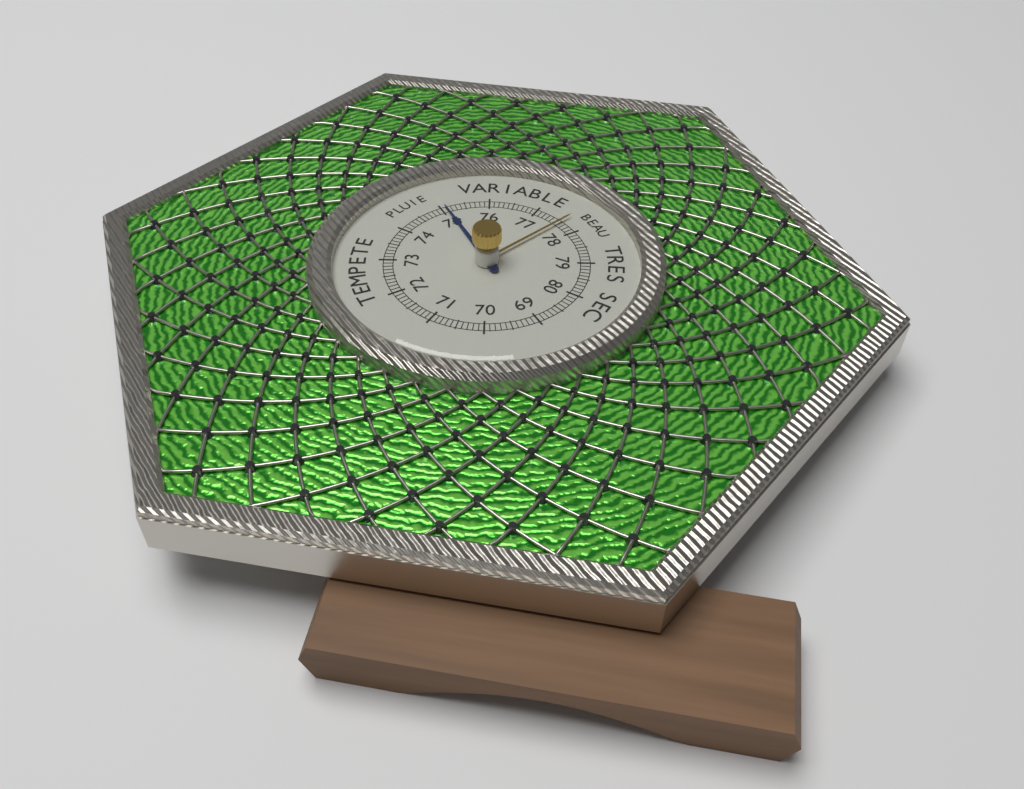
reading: 75.1 (no unit)
